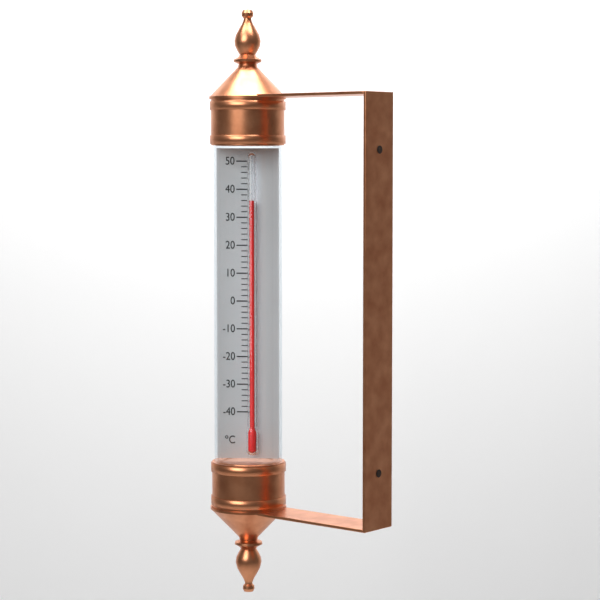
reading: 36 °C
